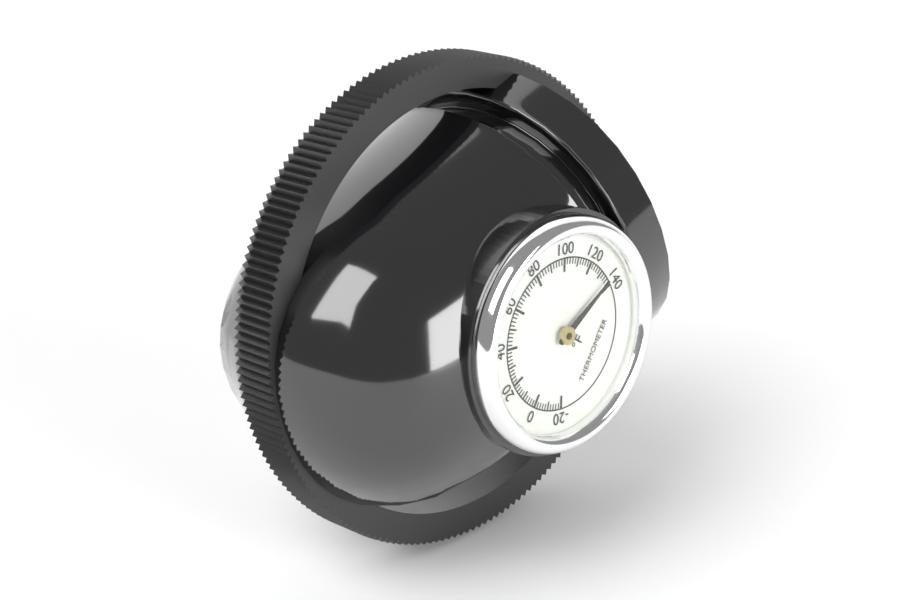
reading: 136 °F
